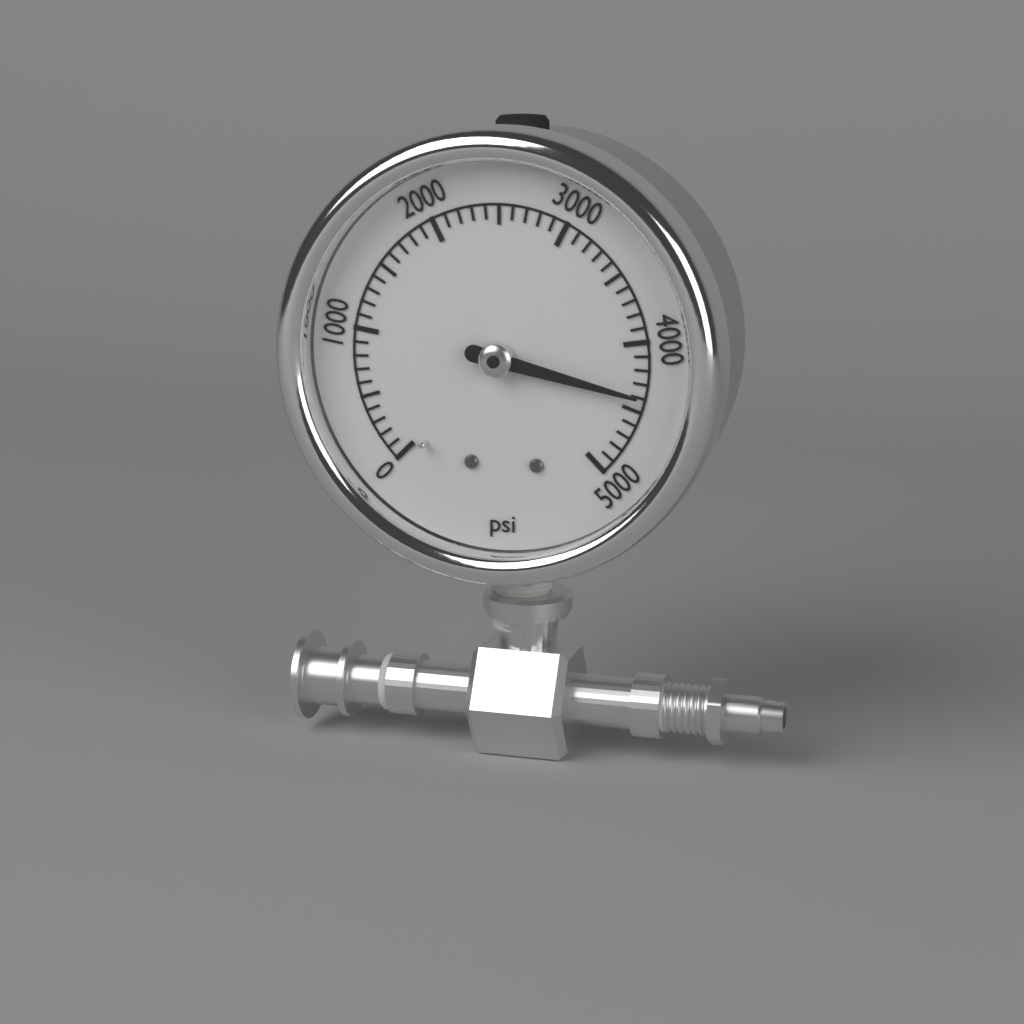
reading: 4400 psi
